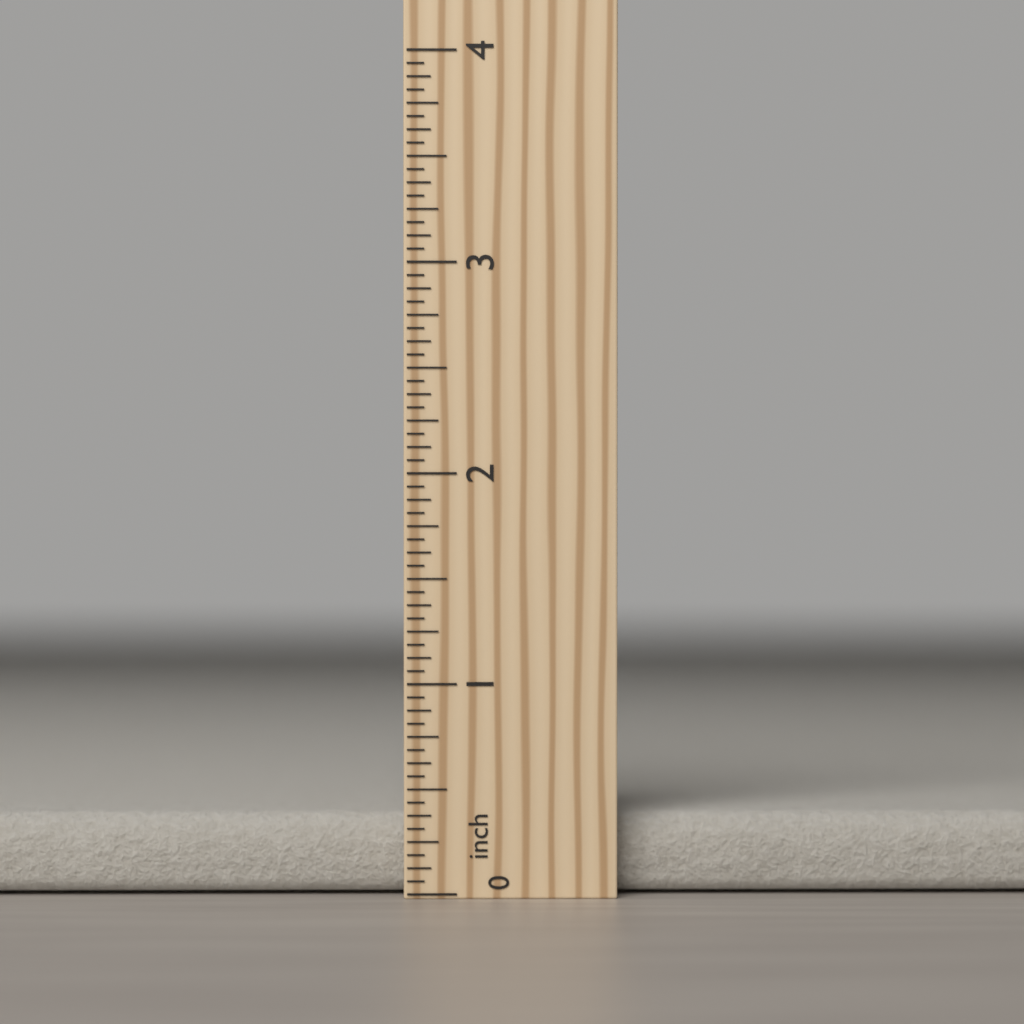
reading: 0.3750 inch
